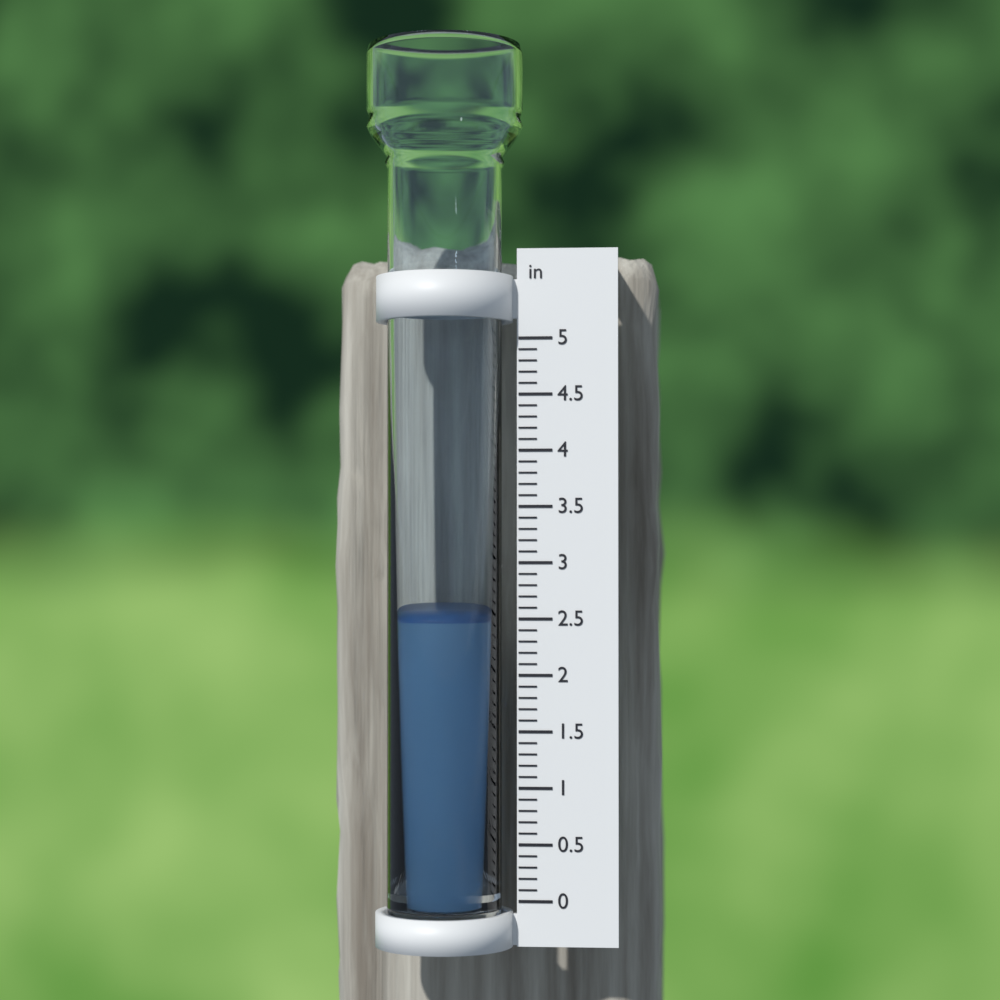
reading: 2.5 in
